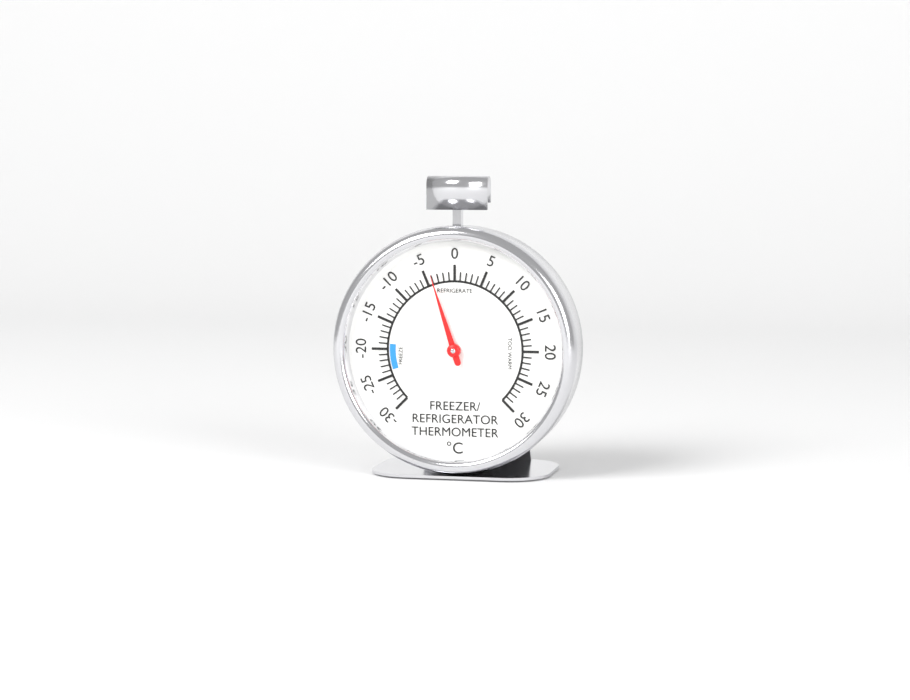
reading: -4 °C
